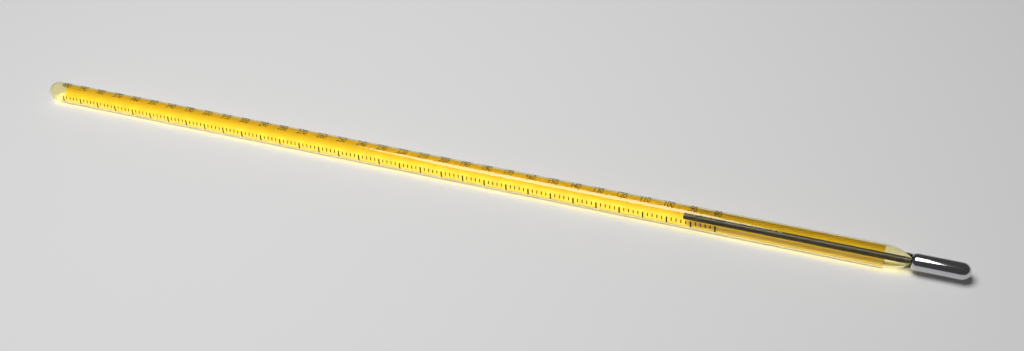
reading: 94 (no unit)
